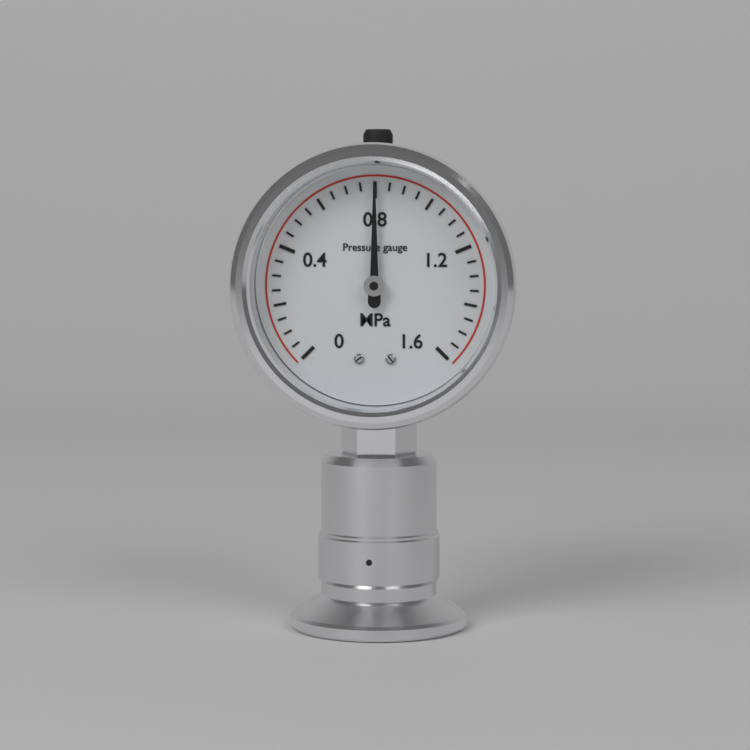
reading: 0.80 MPa
